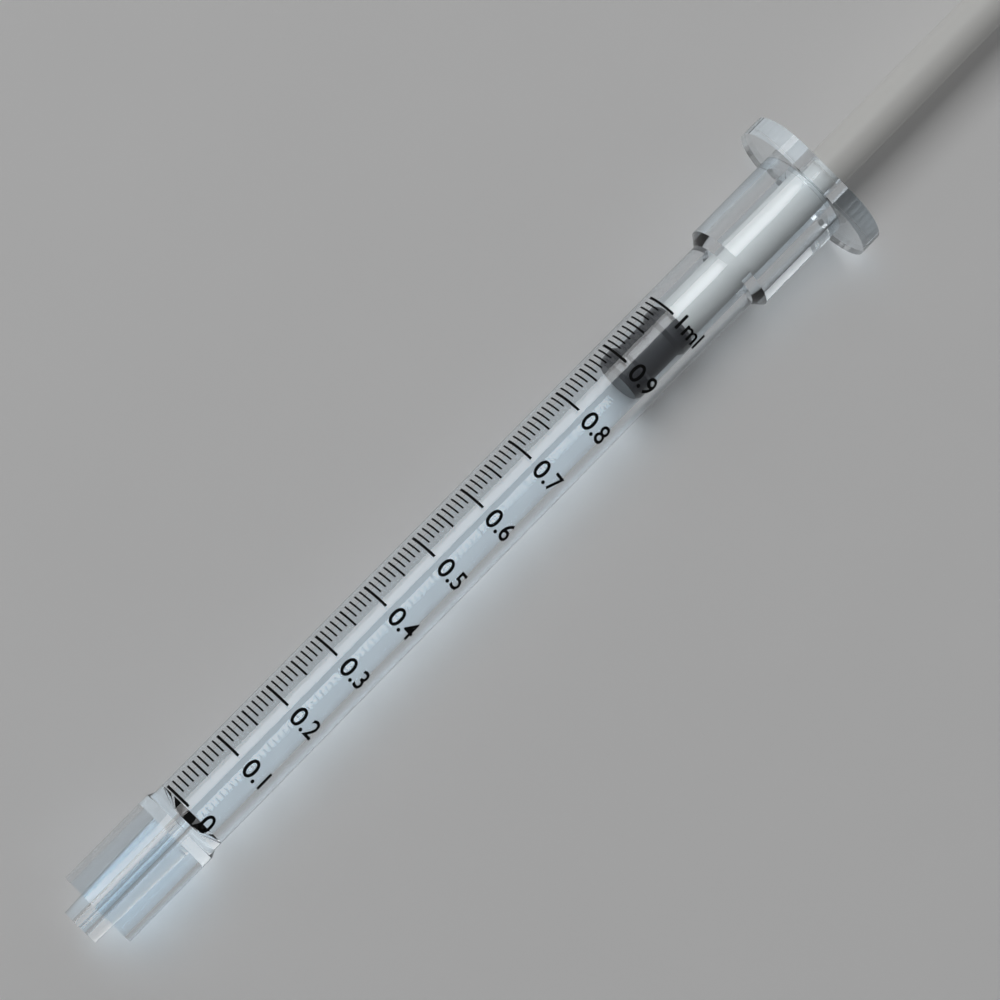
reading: 0.88 ml
